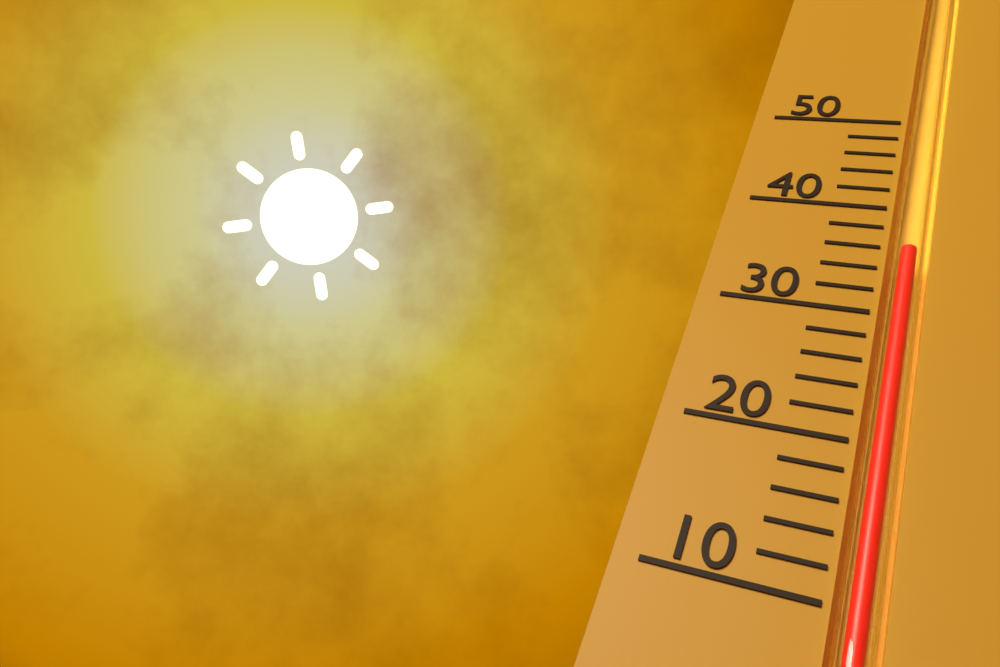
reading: 36 (no unit)
